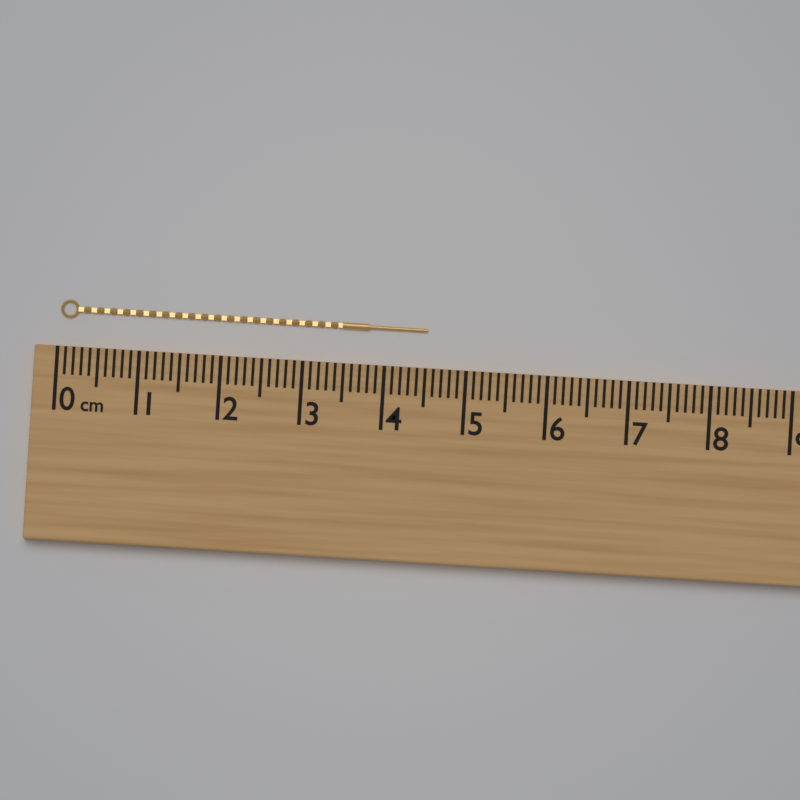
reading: 4.5 cm
